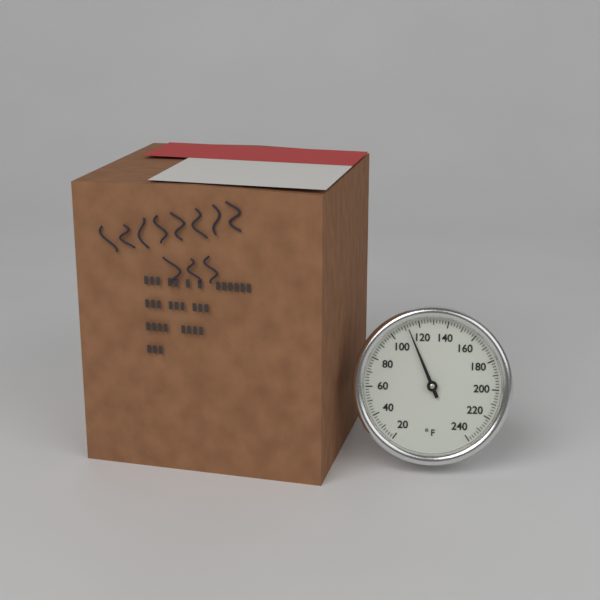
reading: 112 °F
